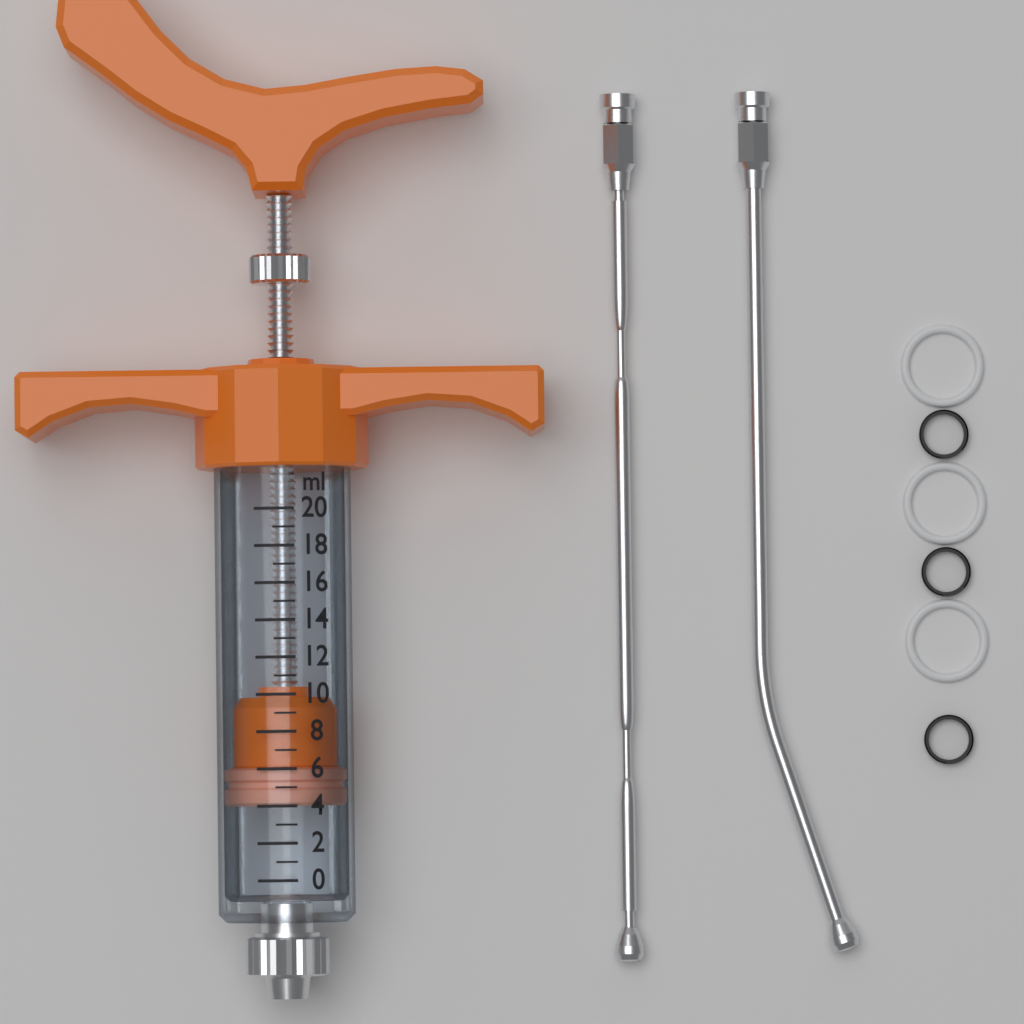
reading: 4 ml
